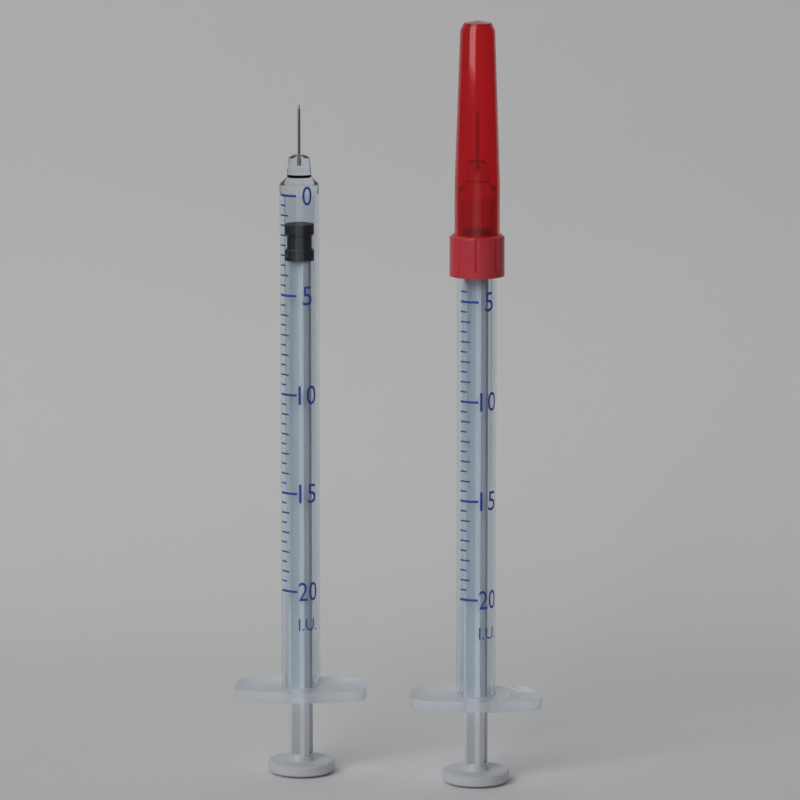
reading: 1.5 I.U.
